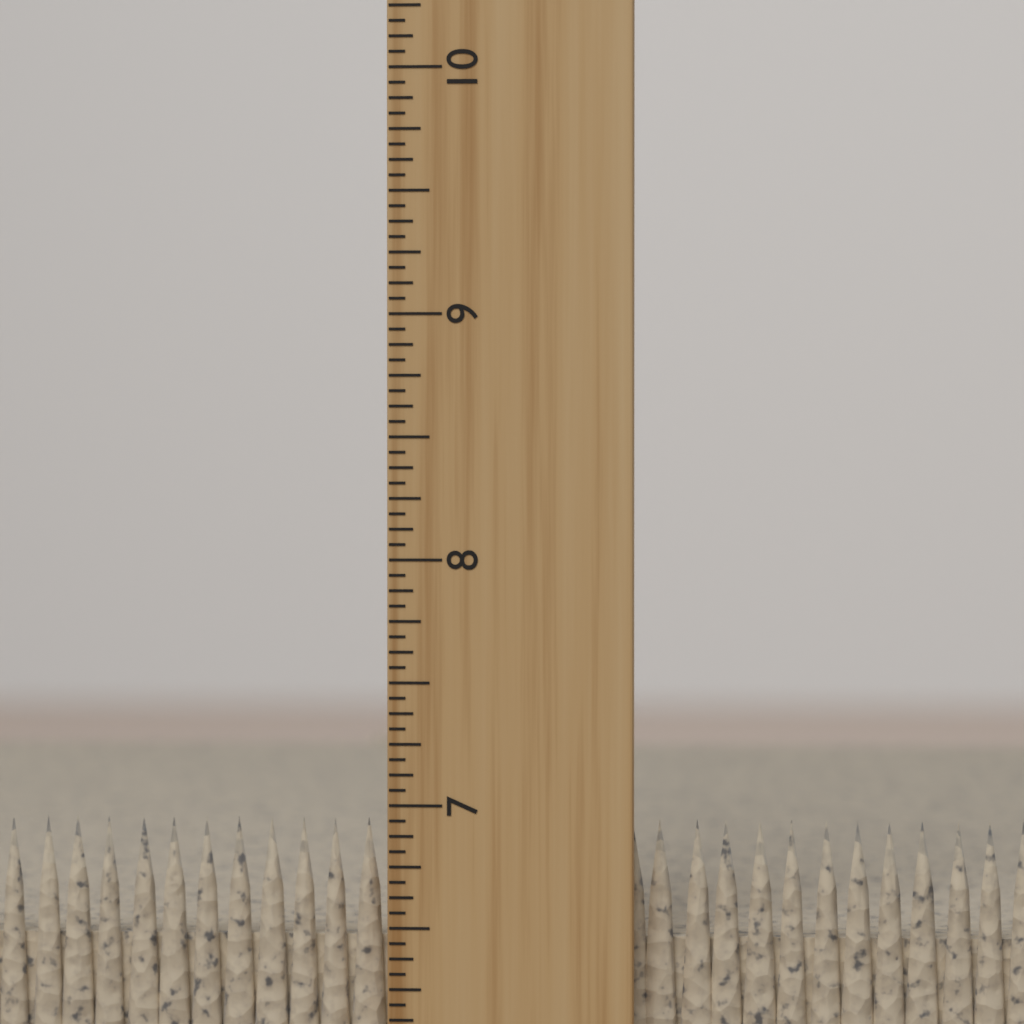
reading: 6.9375 inch
